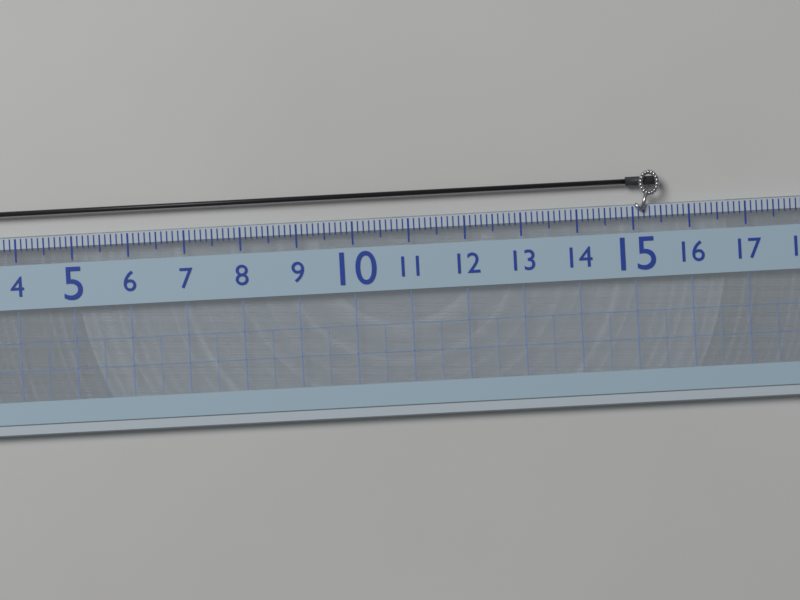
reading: 15.5 (no unit)
